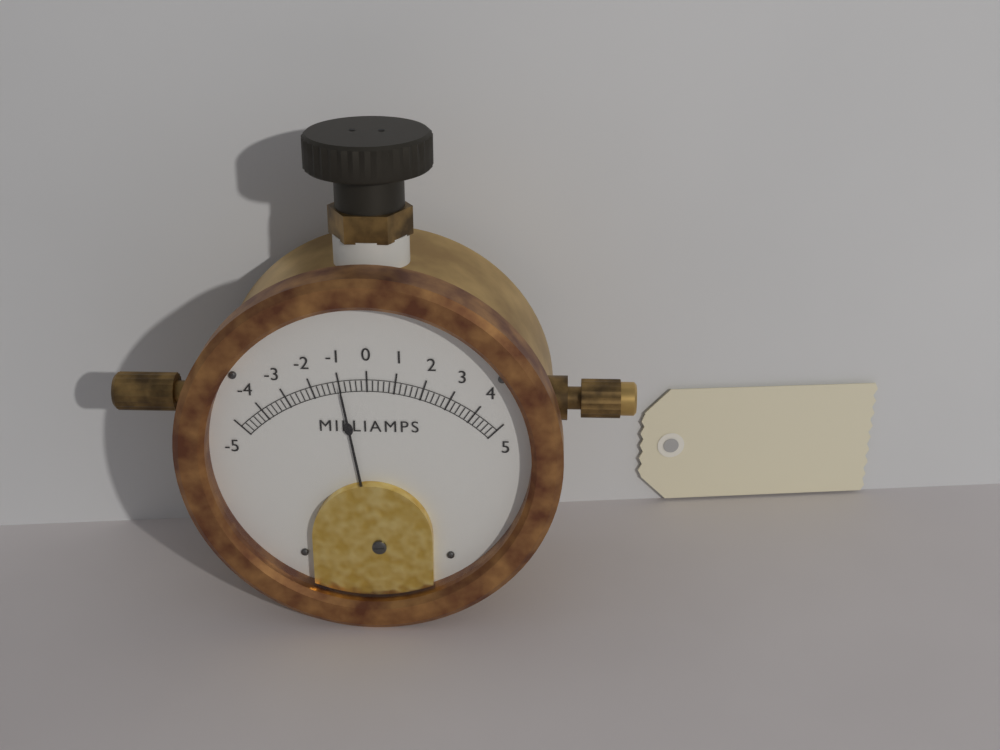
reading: -1.0 mA
